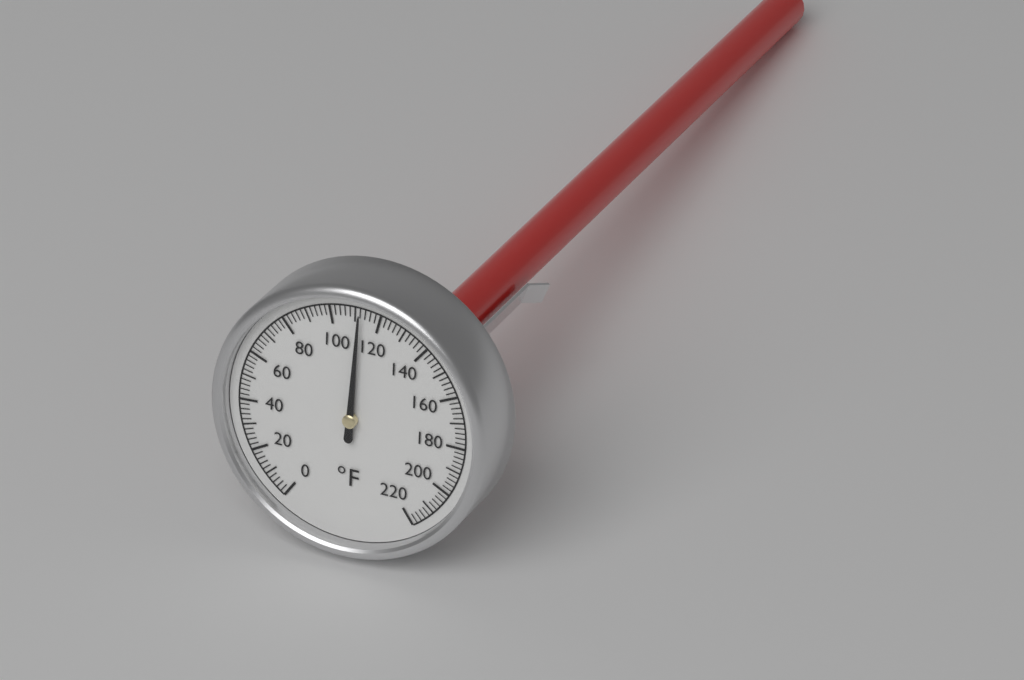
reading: 112 °F
